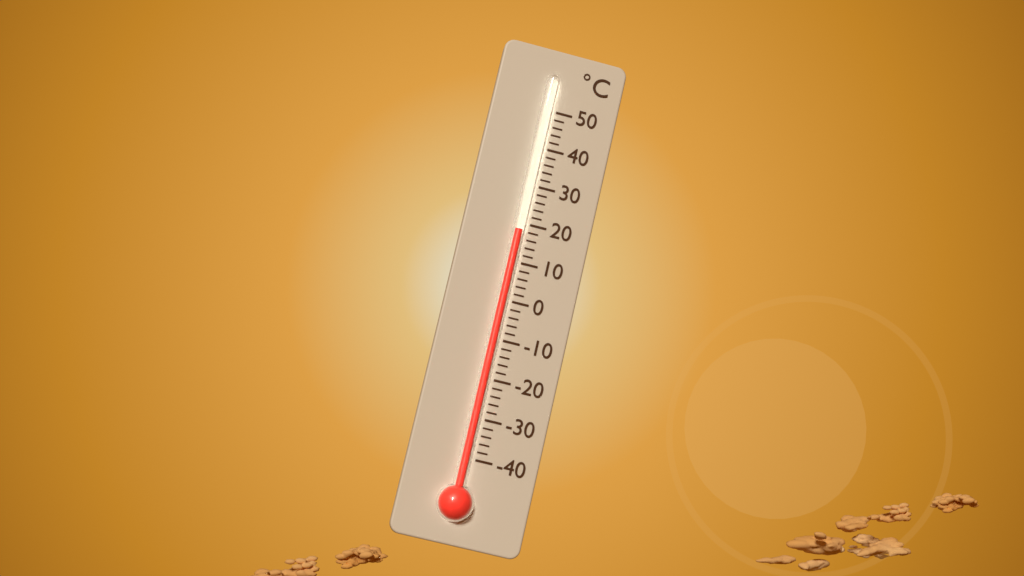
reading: 18 °C
